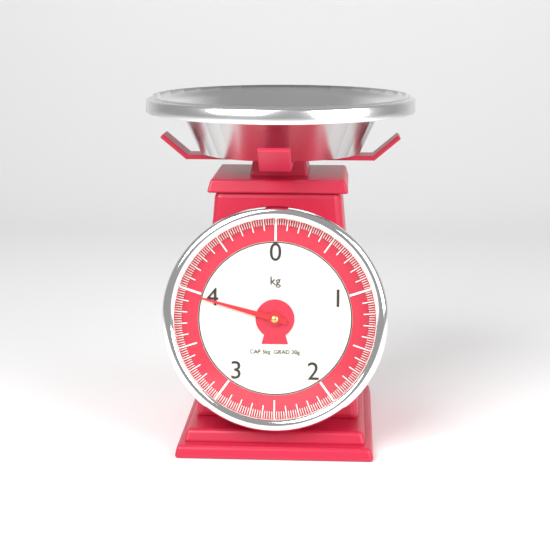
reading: 3.96 kg
